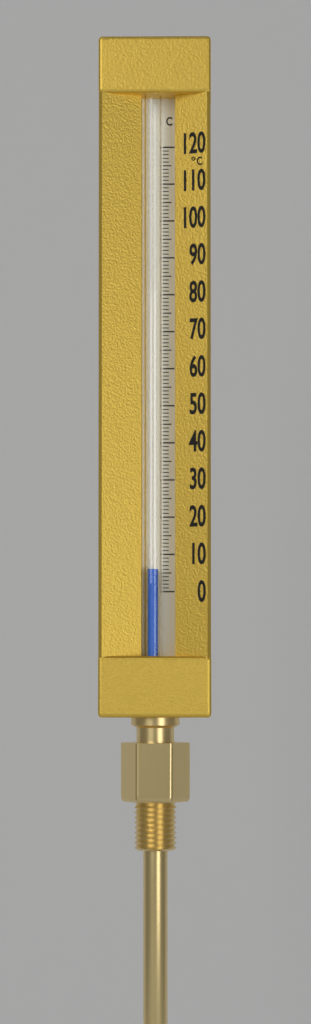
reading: 6 °C
